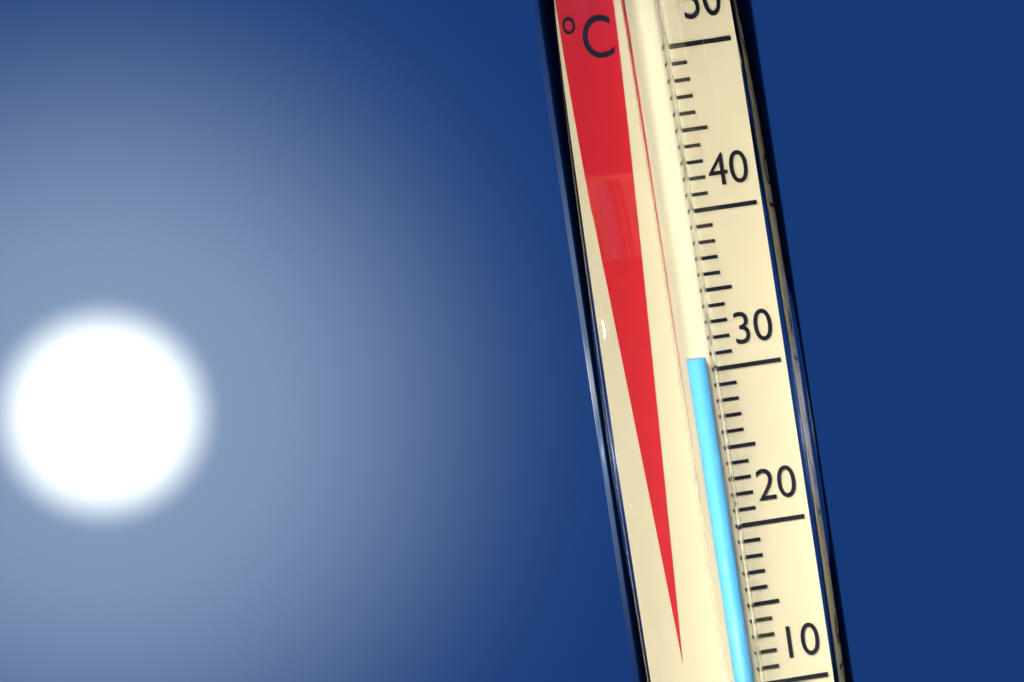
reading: 31 °C
